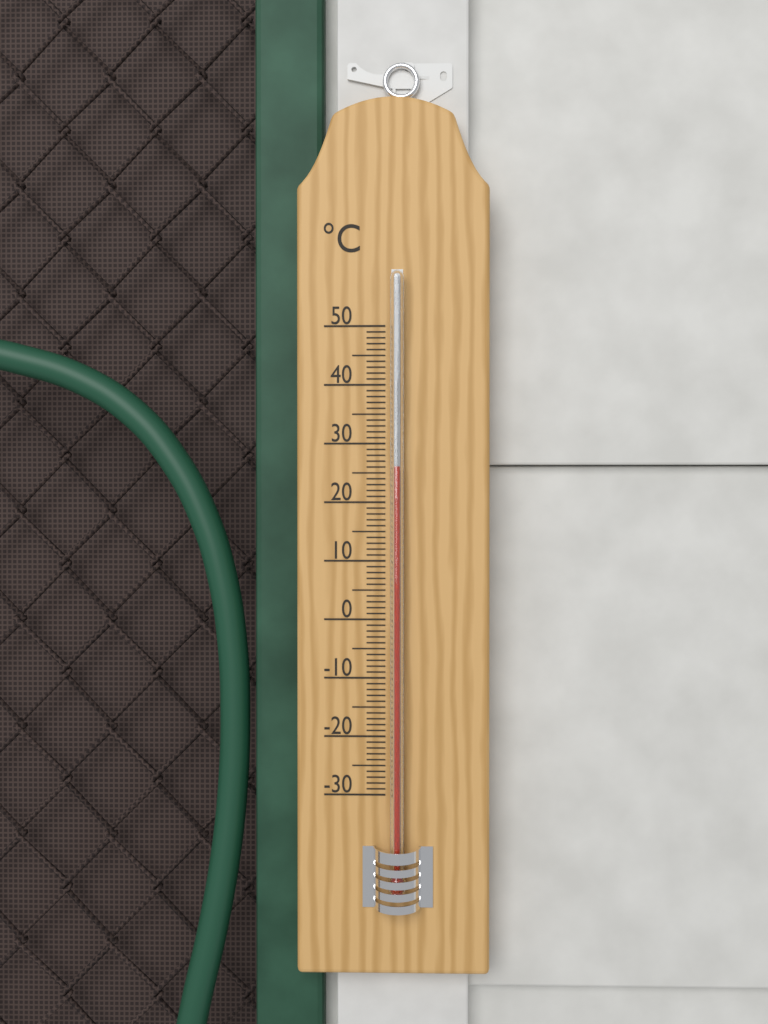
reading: 26 °C
